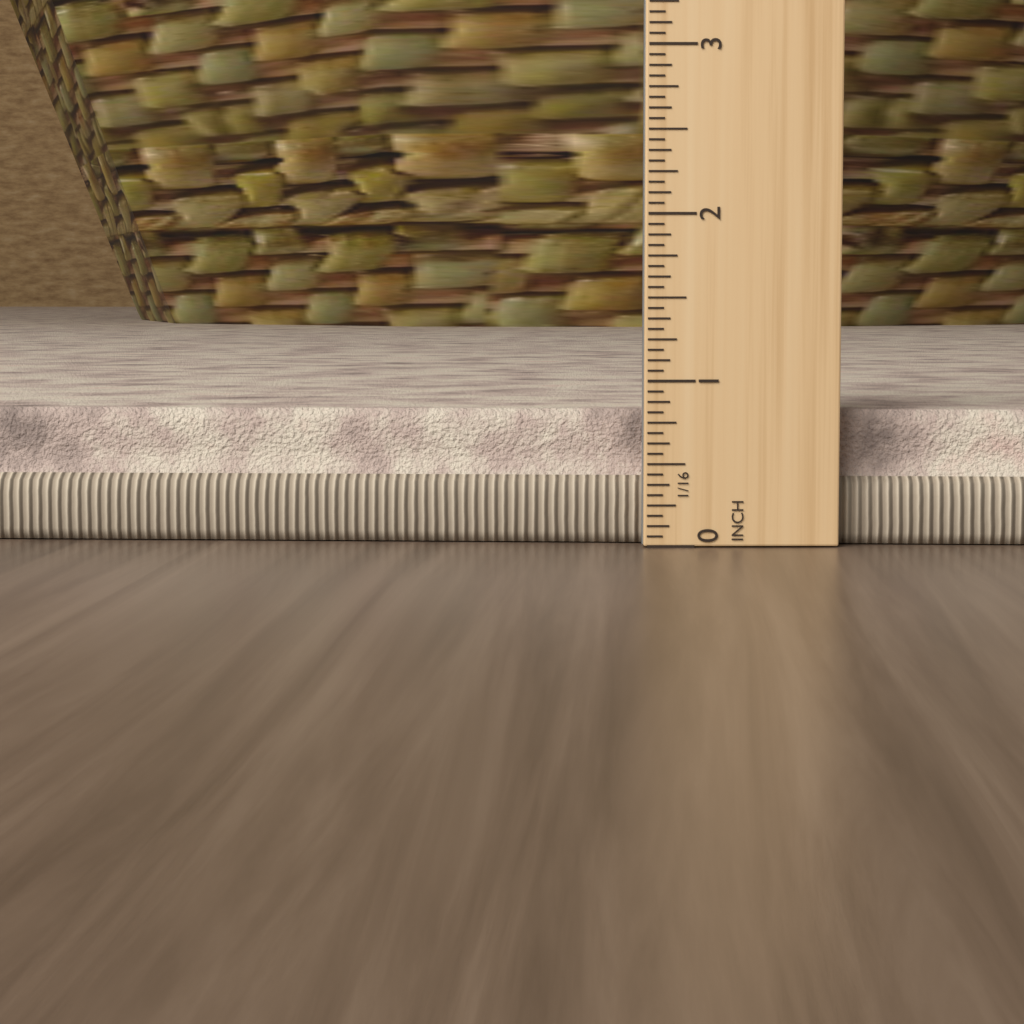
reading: 0.8125 in
